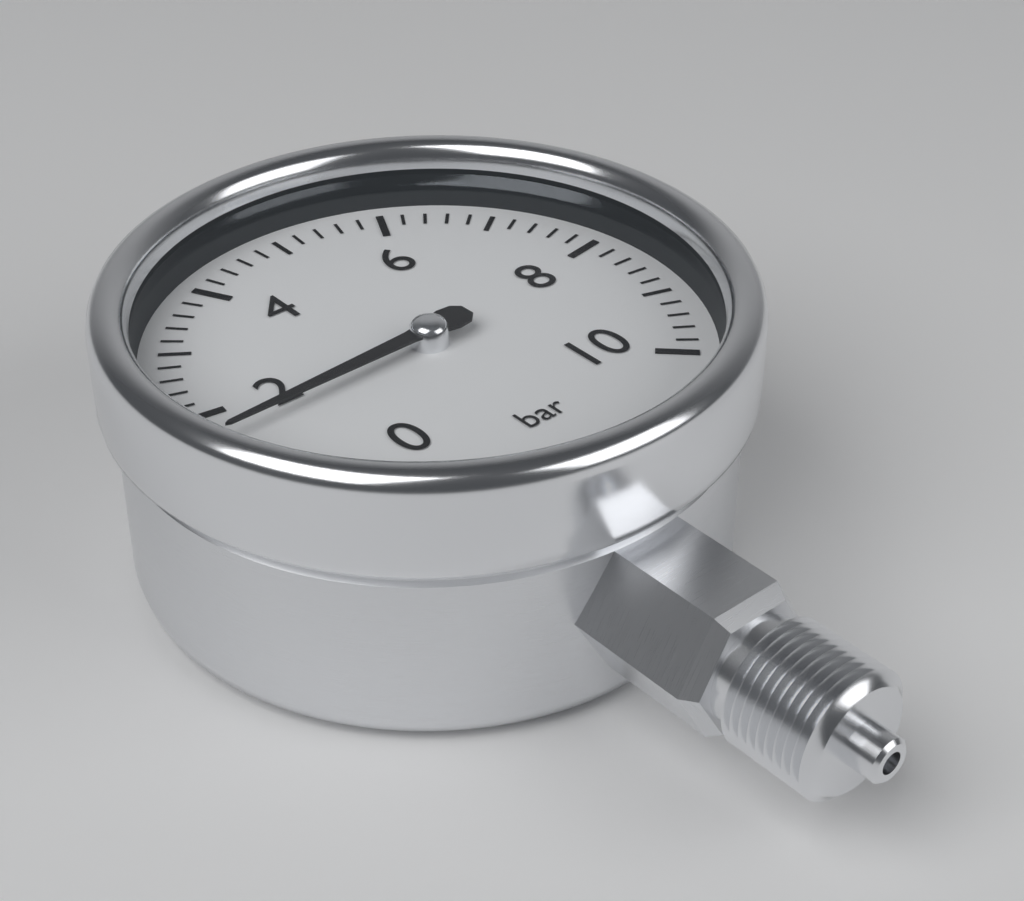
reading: 1.6 bar
